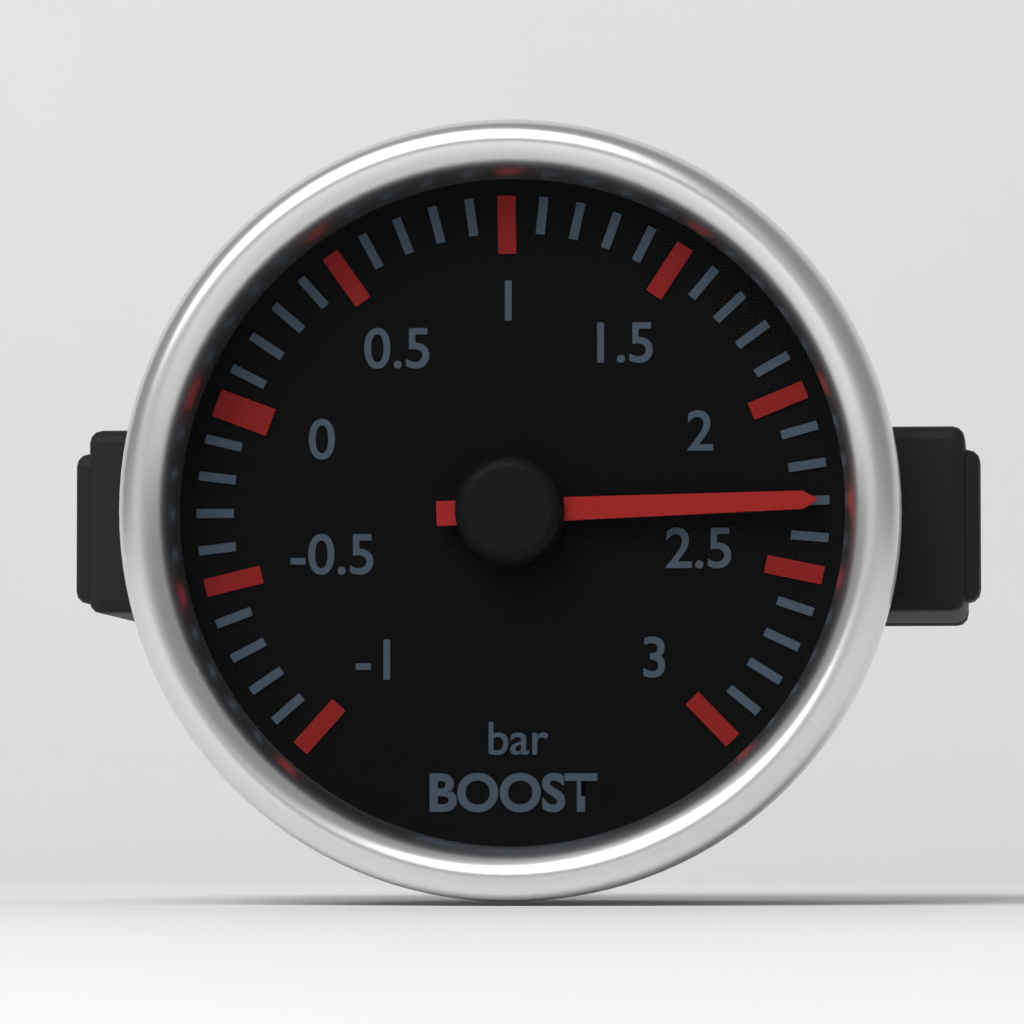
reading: 2.3 bar
